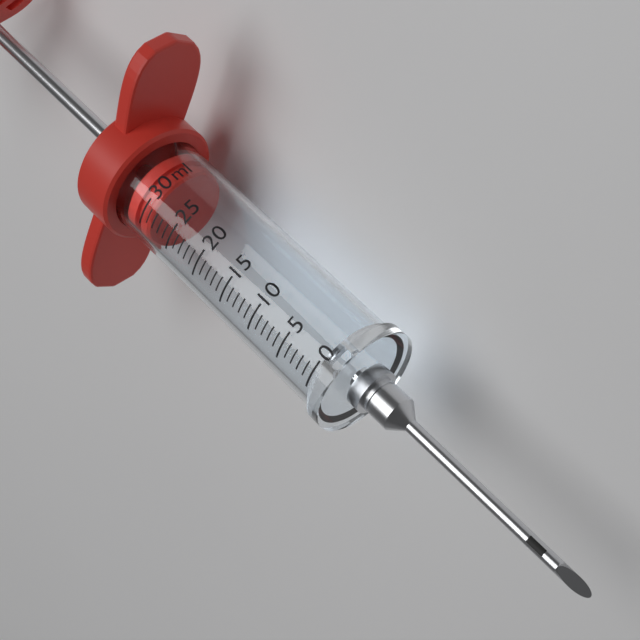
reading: 29 ml
